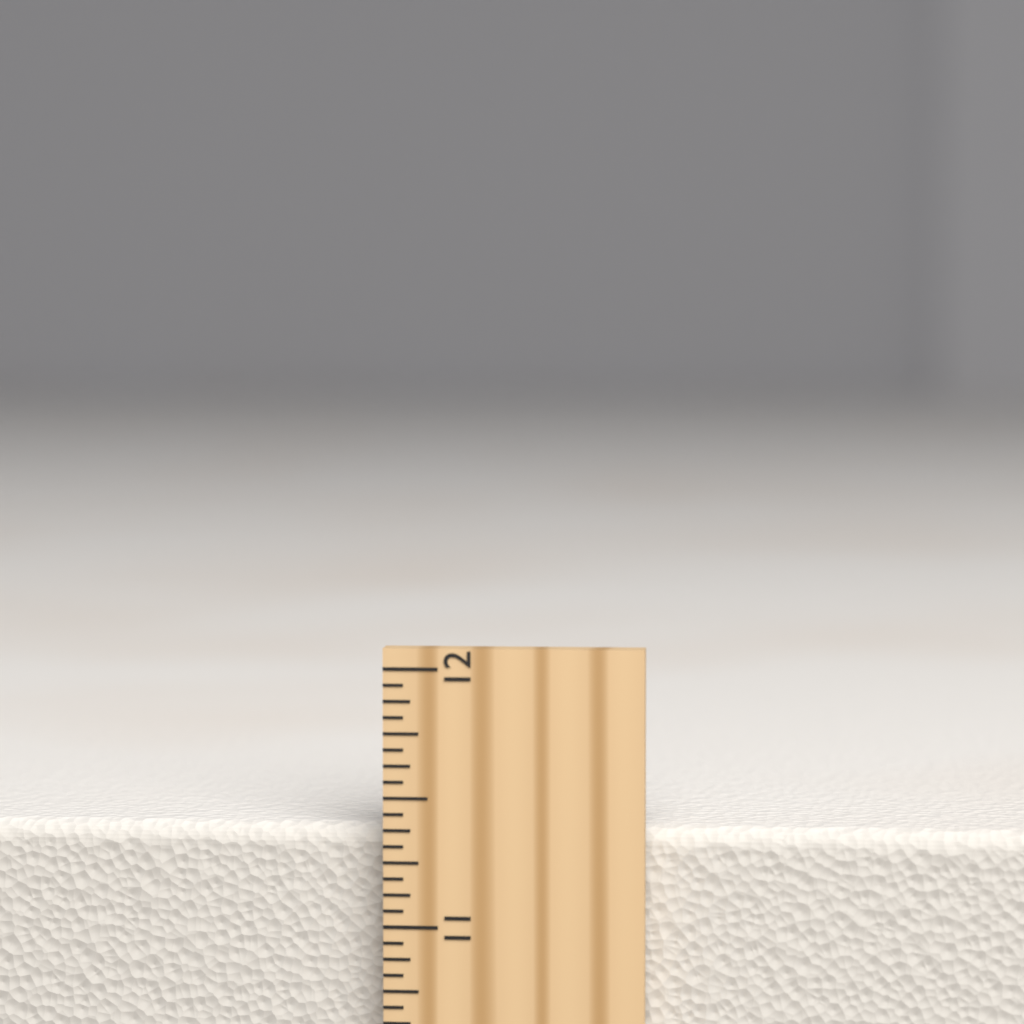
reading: 11.3750 inch
